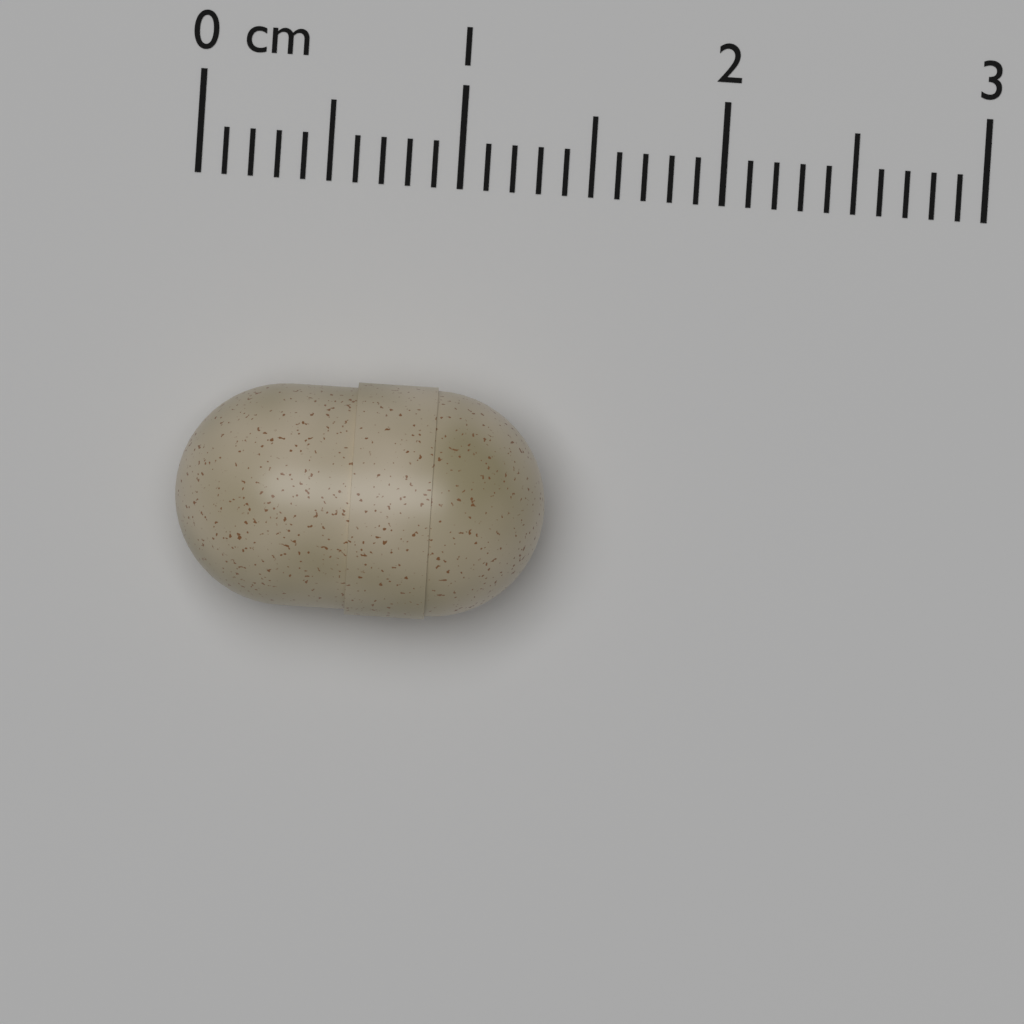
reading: 1.4 cm
